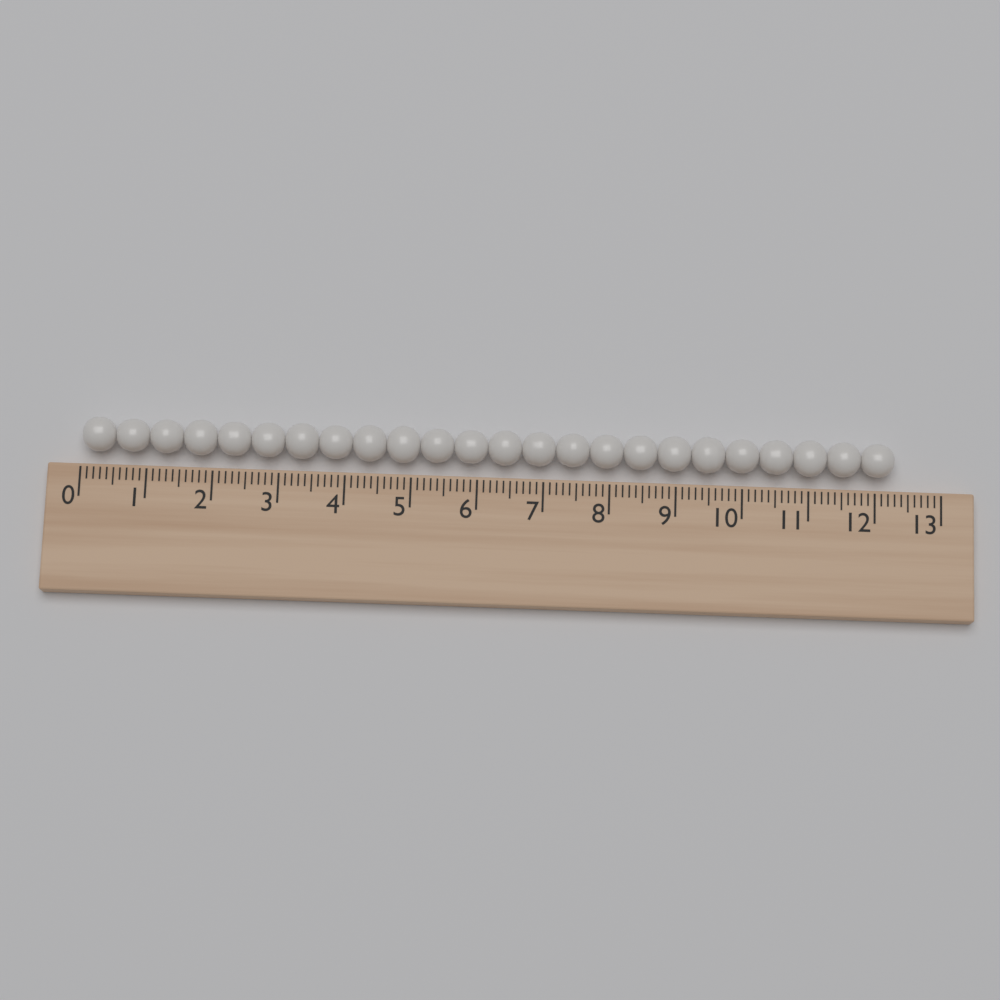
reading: 12.3 (no unit)
